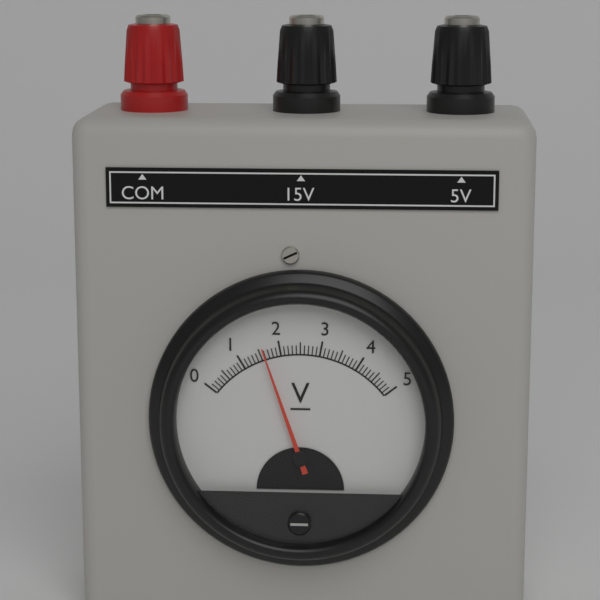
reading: 1.6 V
